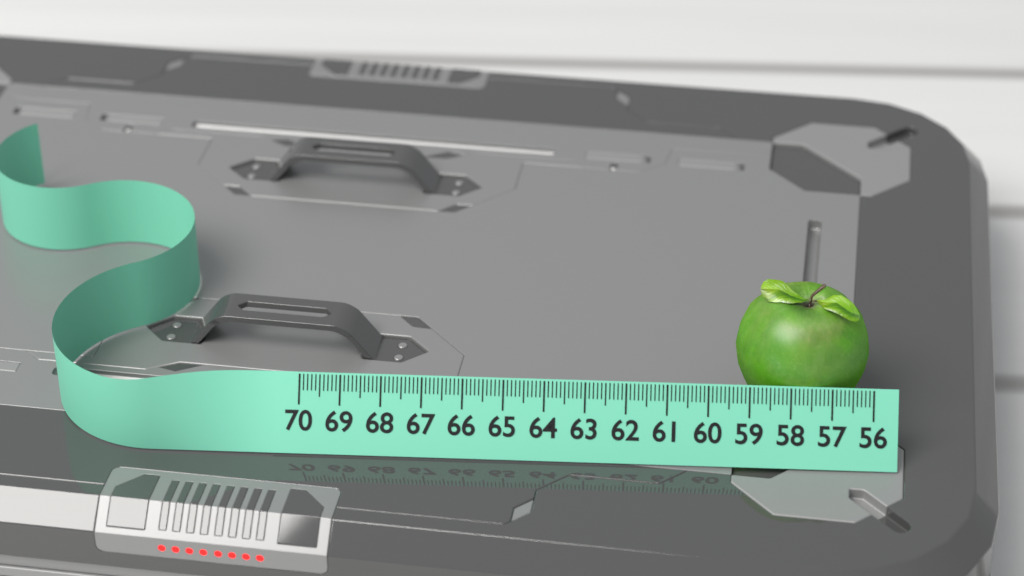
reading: 59.3 (no unit)
